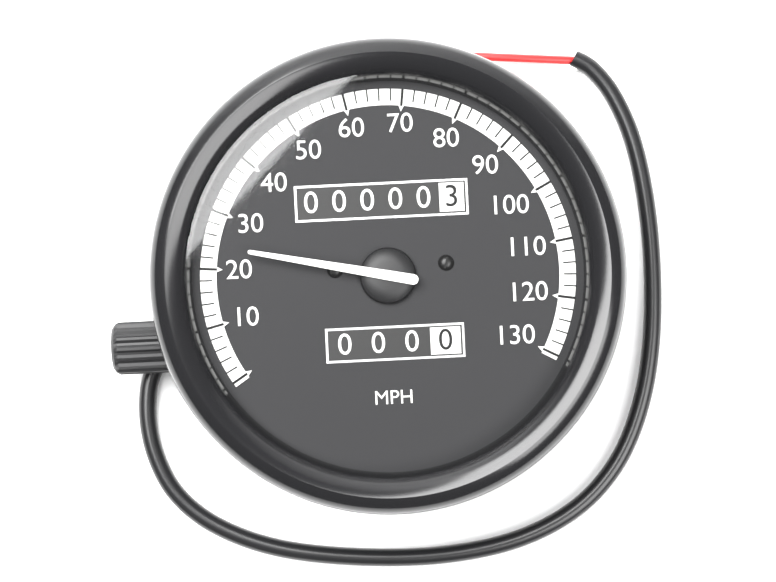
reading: 24 MPH
